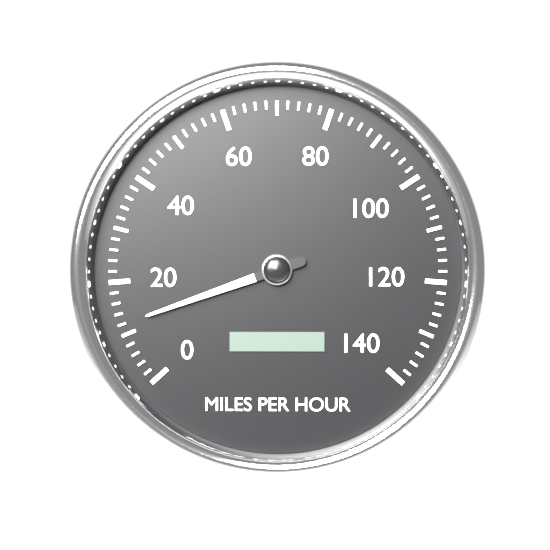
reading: 12 mph
